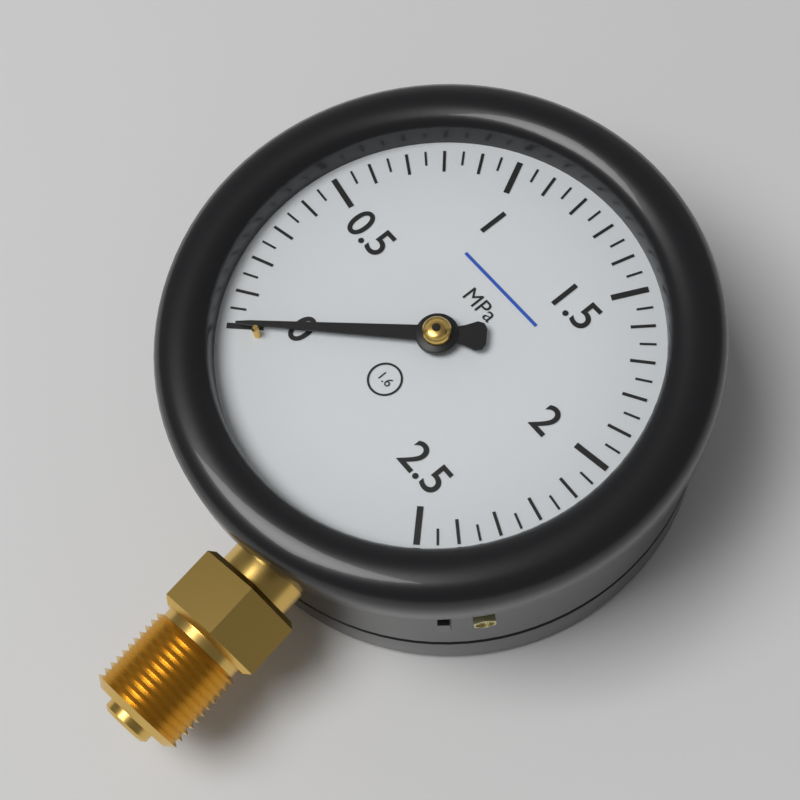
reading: 0.00 MPa
